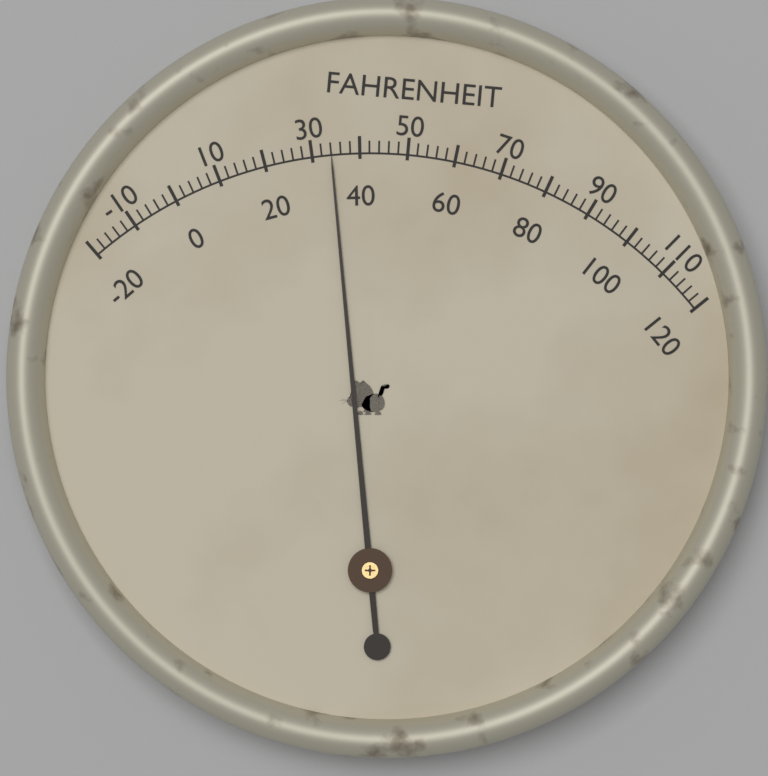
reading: 34 °F
